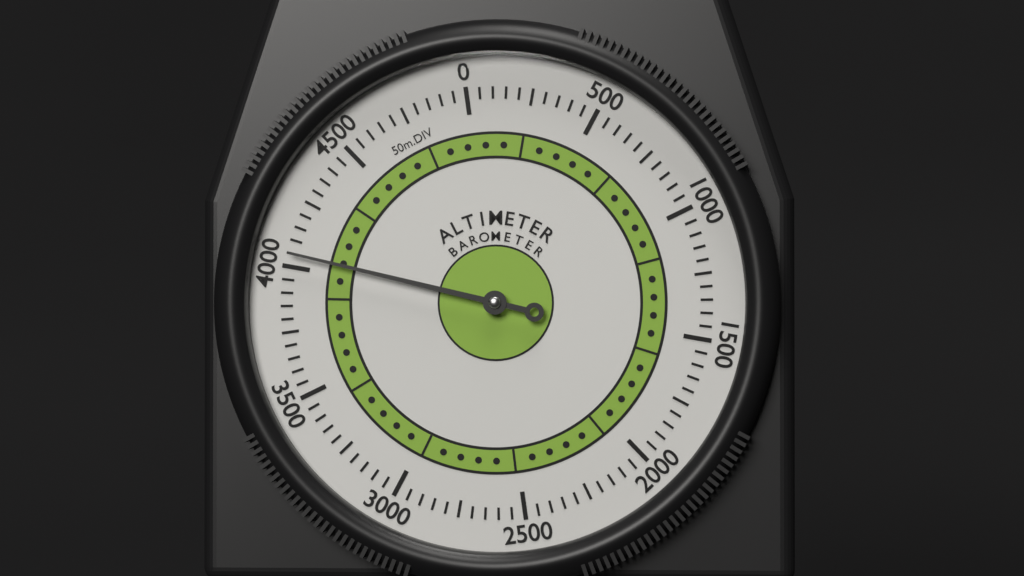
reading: 4050 m
